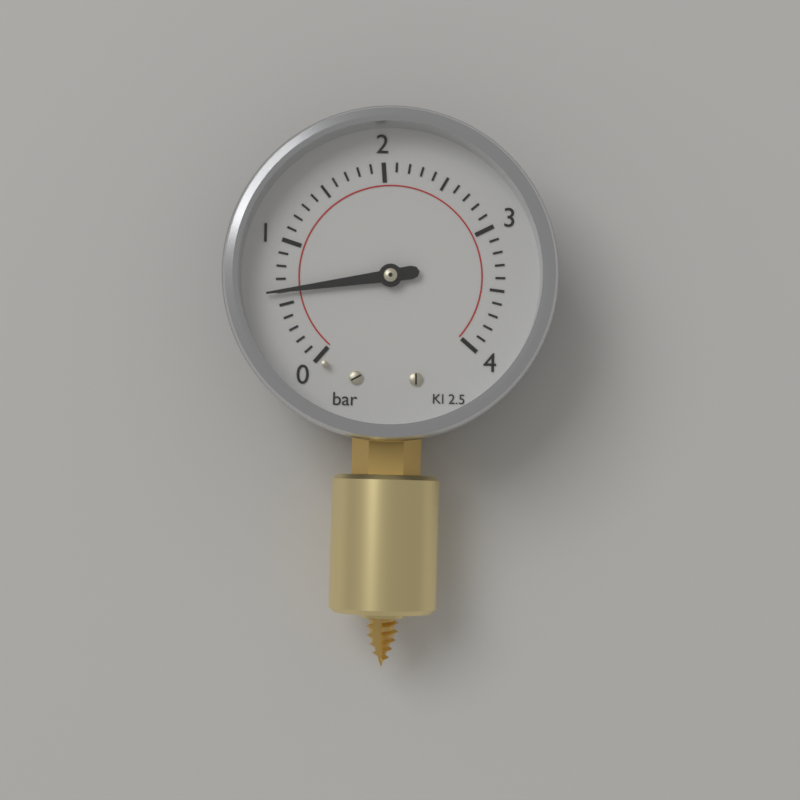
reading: 0.6 bar
